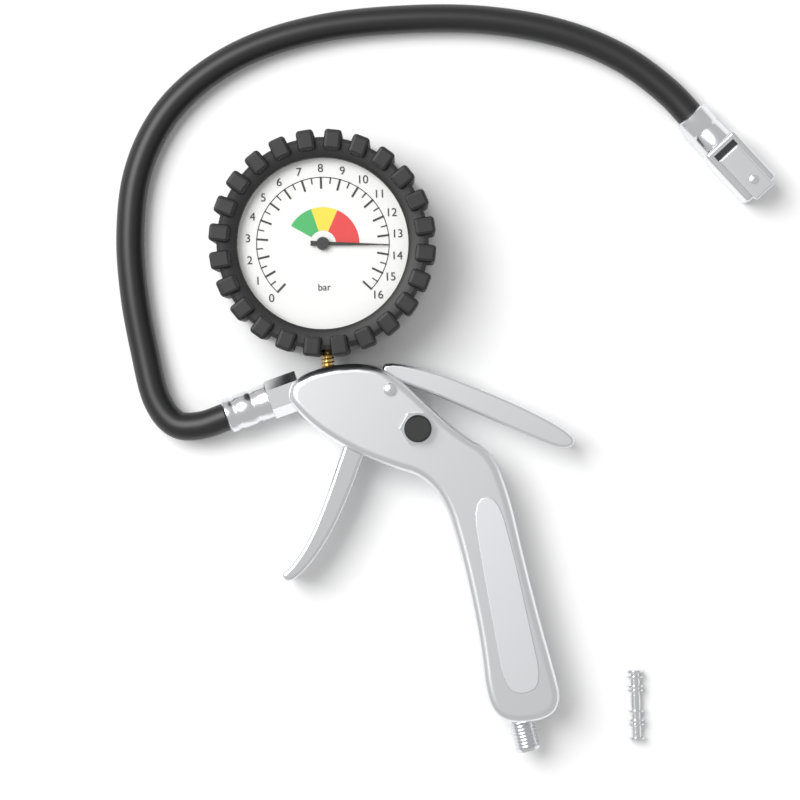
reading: 13.5 bar
